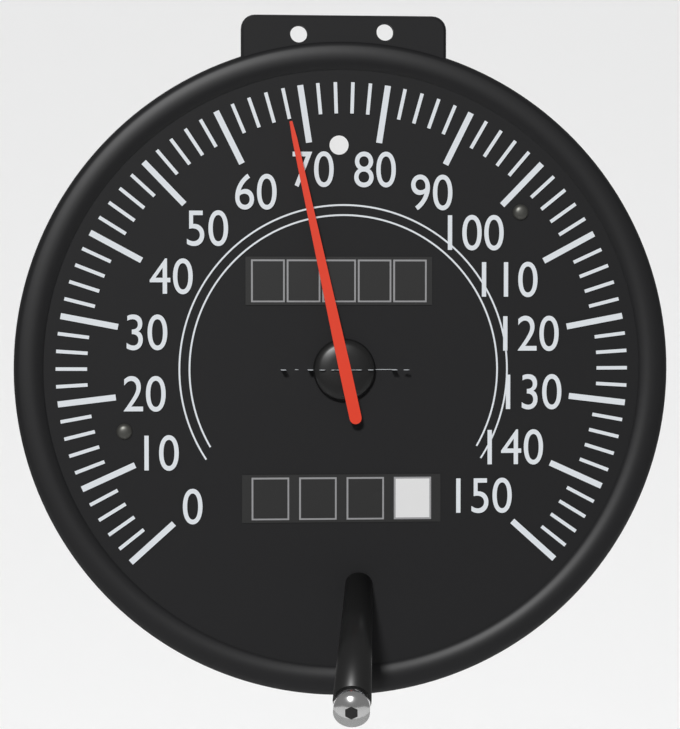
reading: 68 mph
